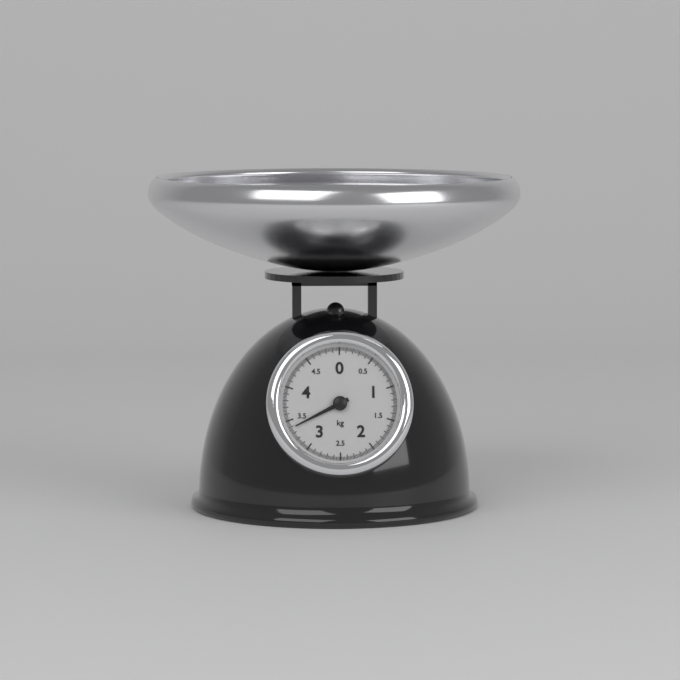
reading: 3.38 kg
